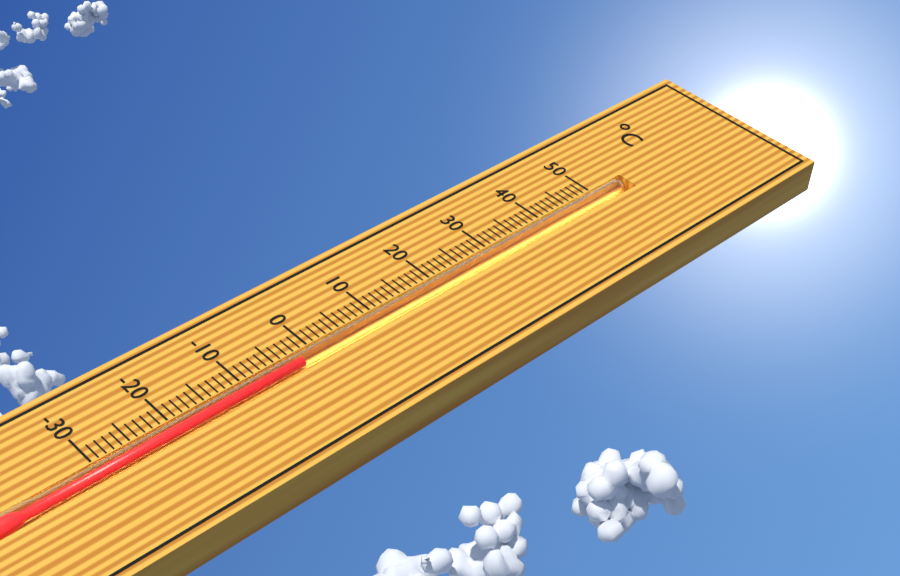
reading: -2 °C
